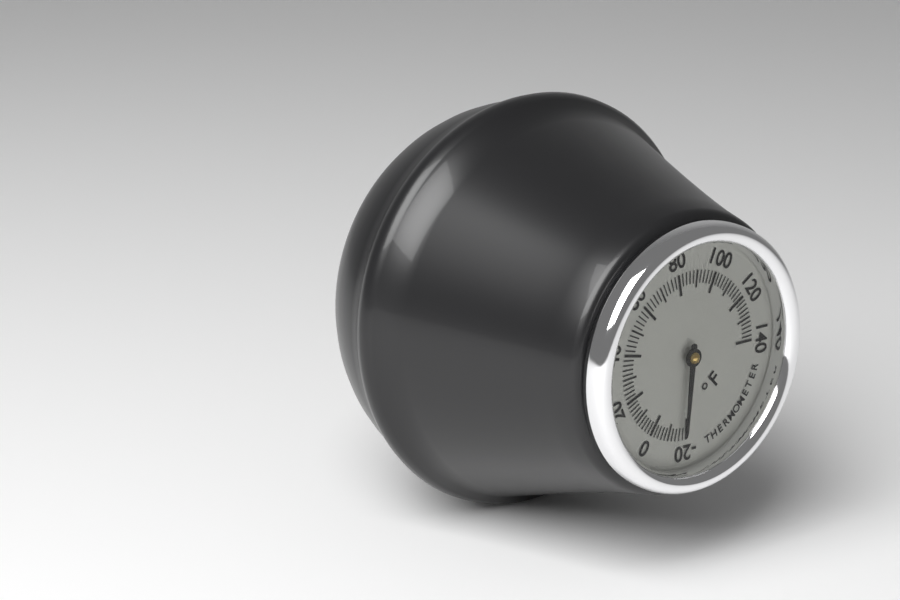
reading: -18 °F
